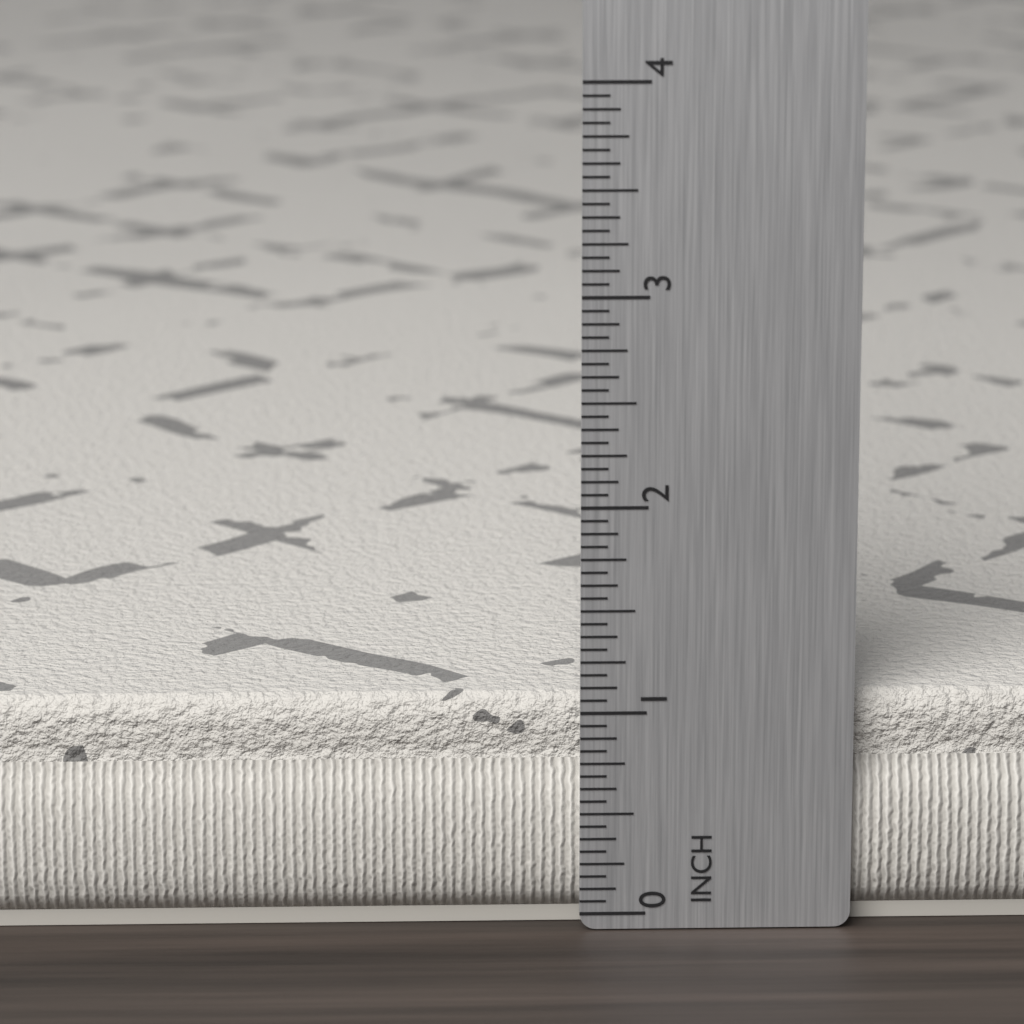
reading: 1.0625 in
